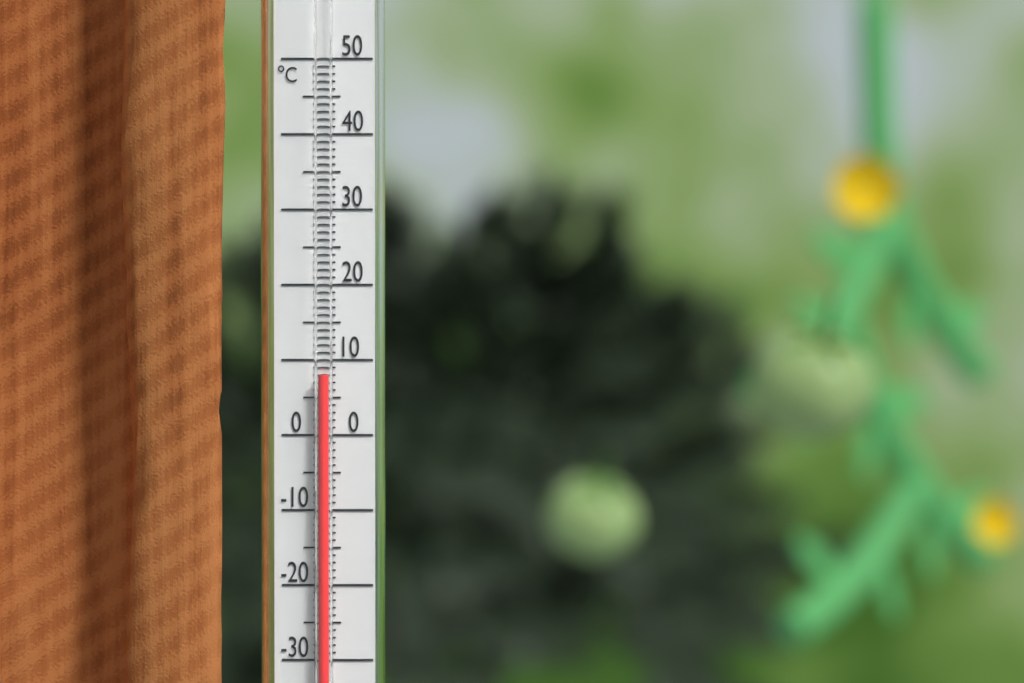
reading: 8 °C
